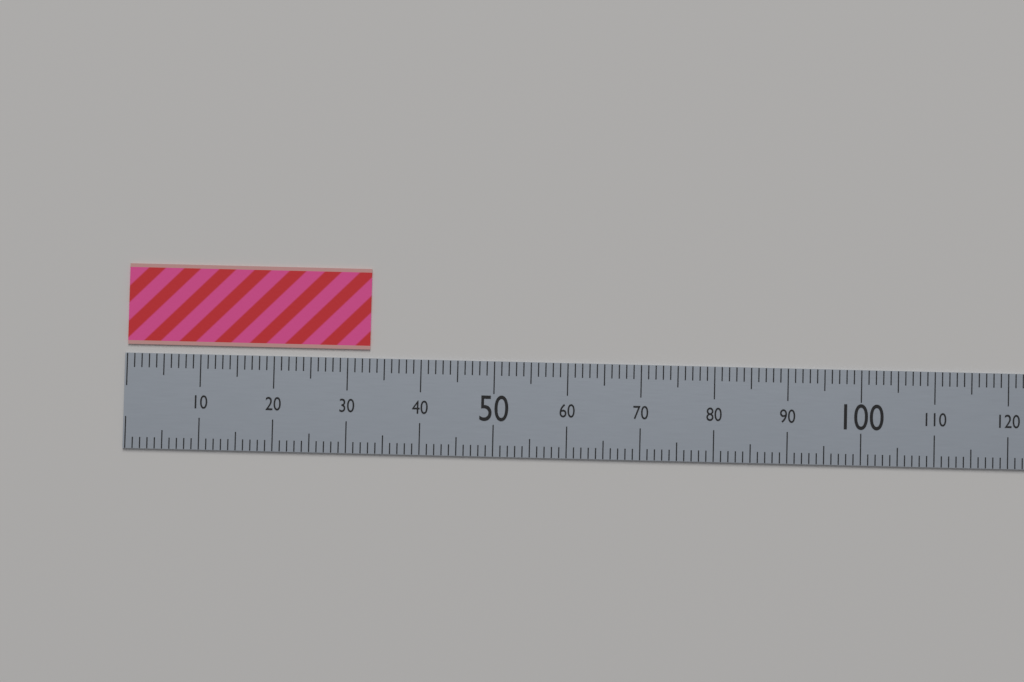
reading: 33 (no unit)
